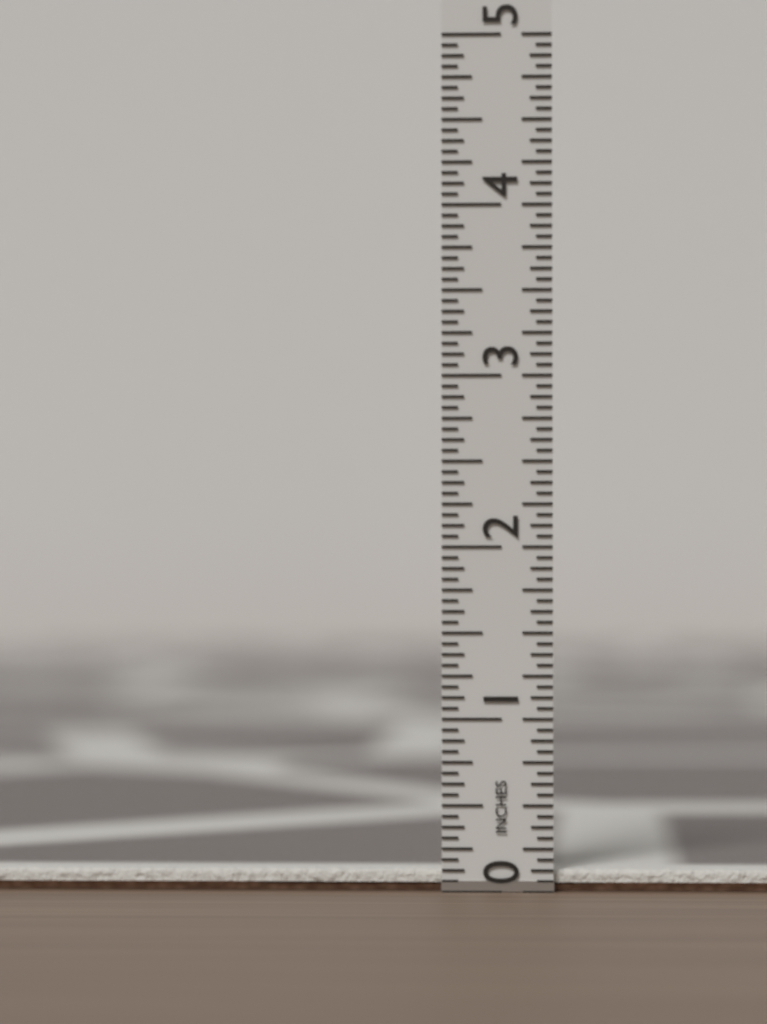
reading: 0.1250 in
